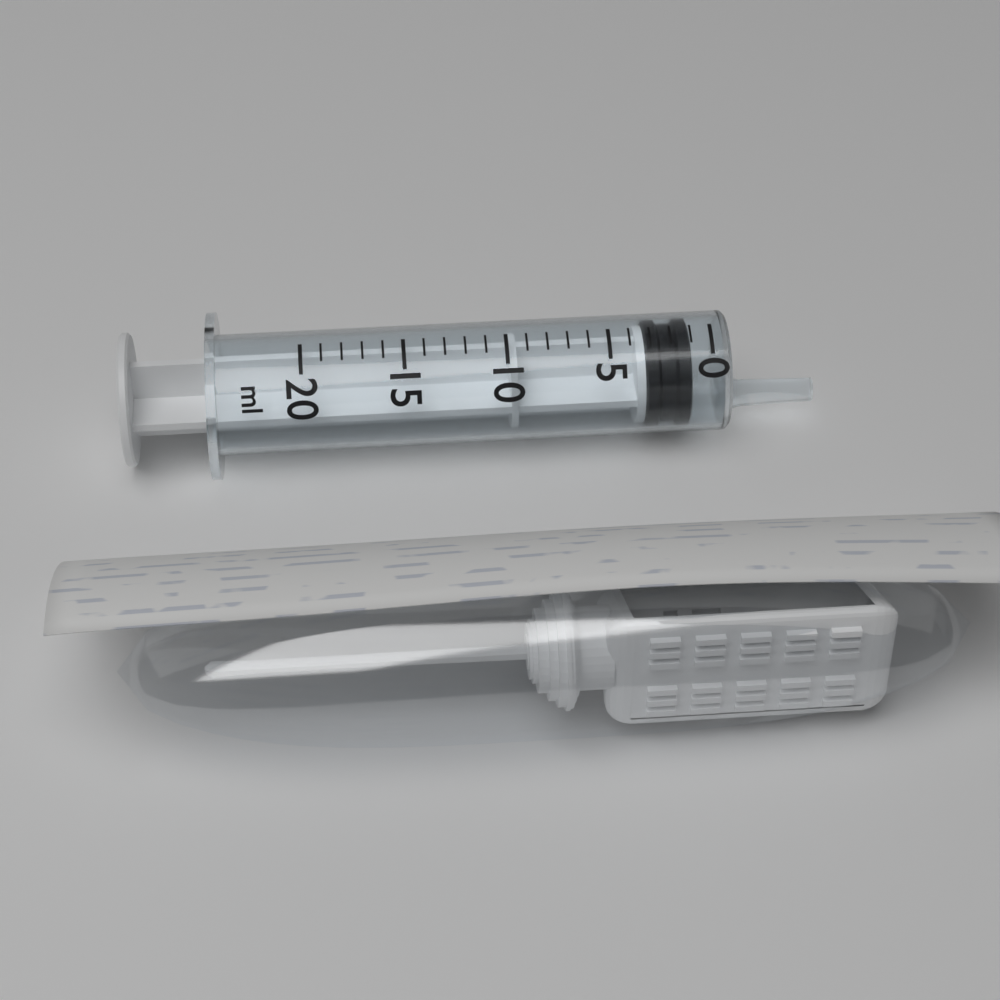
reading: 1 ml
